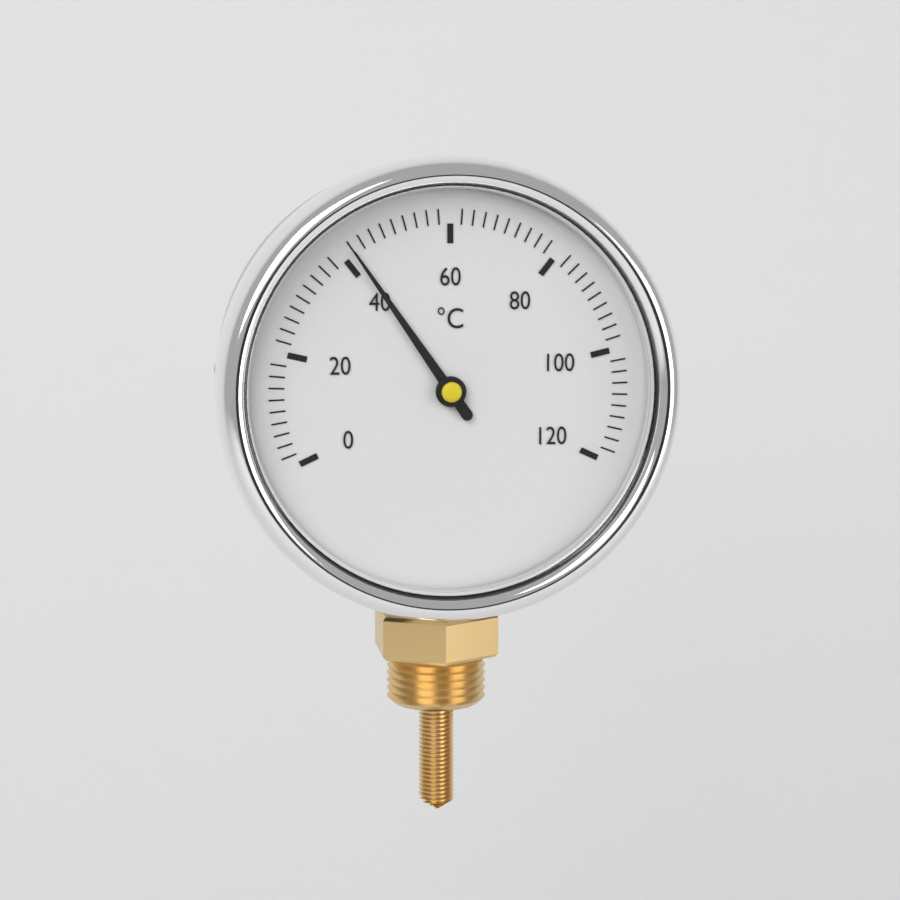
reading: 42 °C
